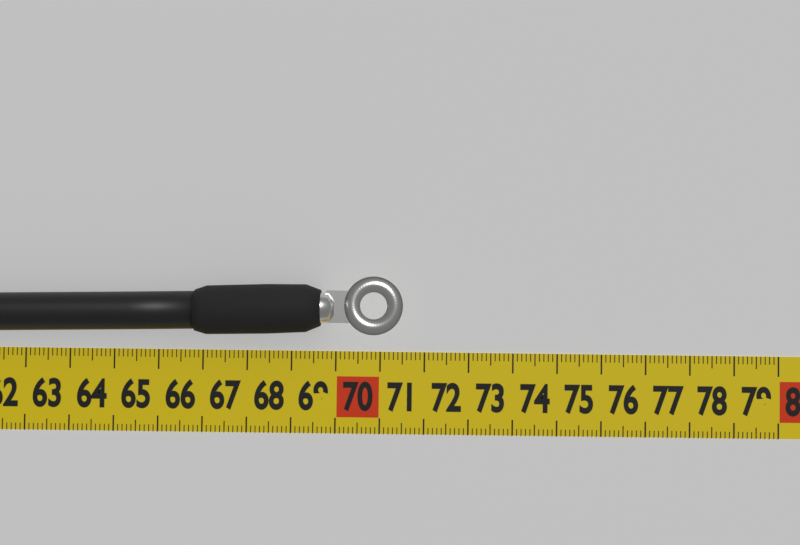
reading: 71.5 cm
